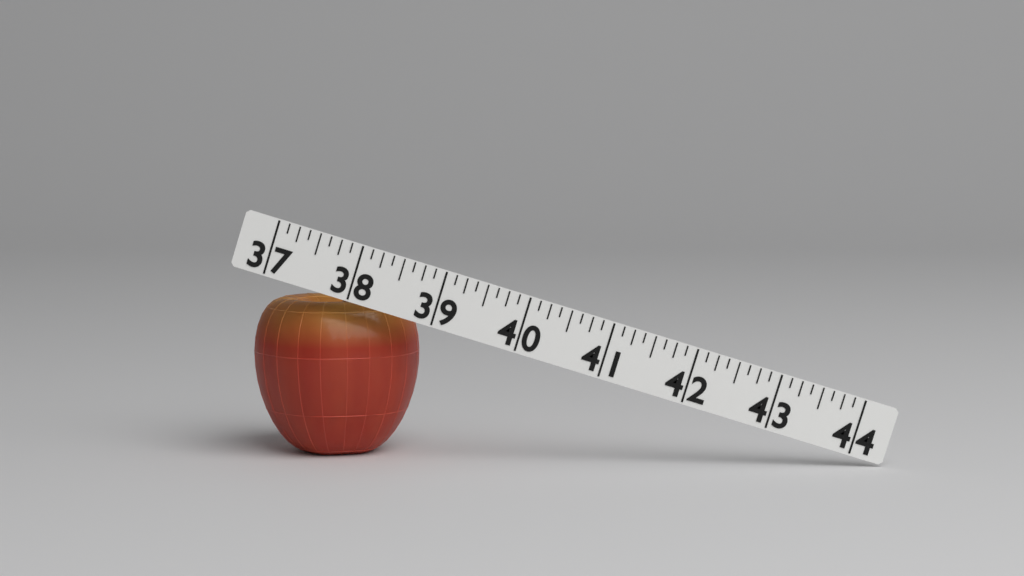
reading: 39.000 (no unit)
